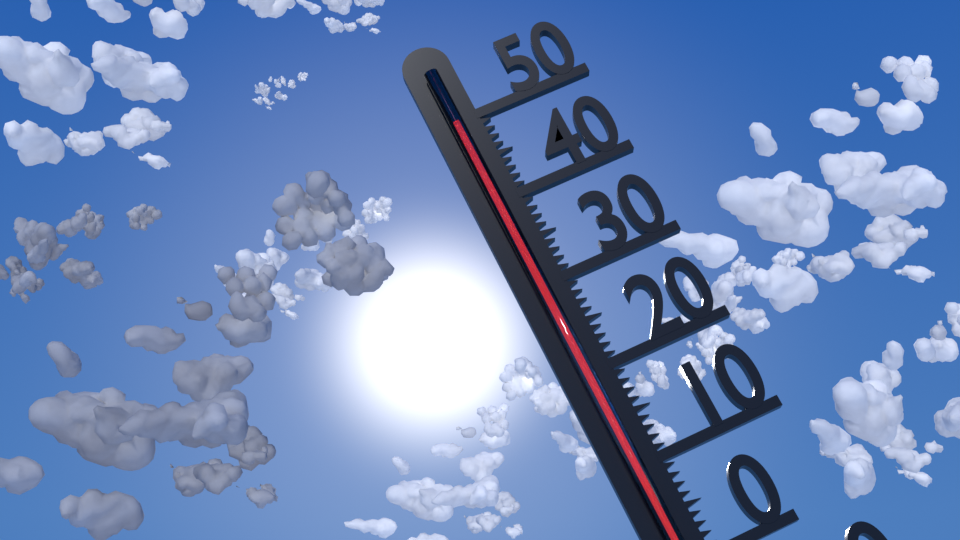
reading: 49 °C
